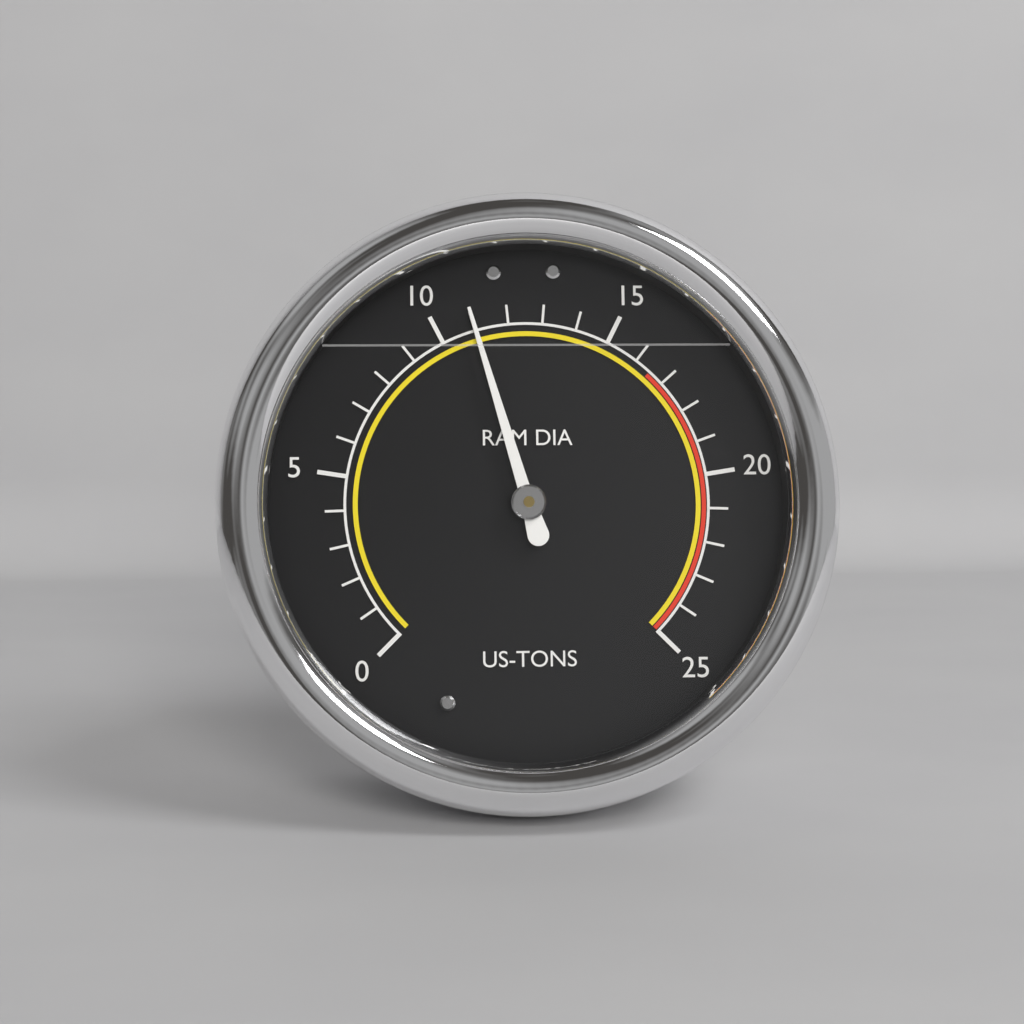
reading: 11 US-TONS
